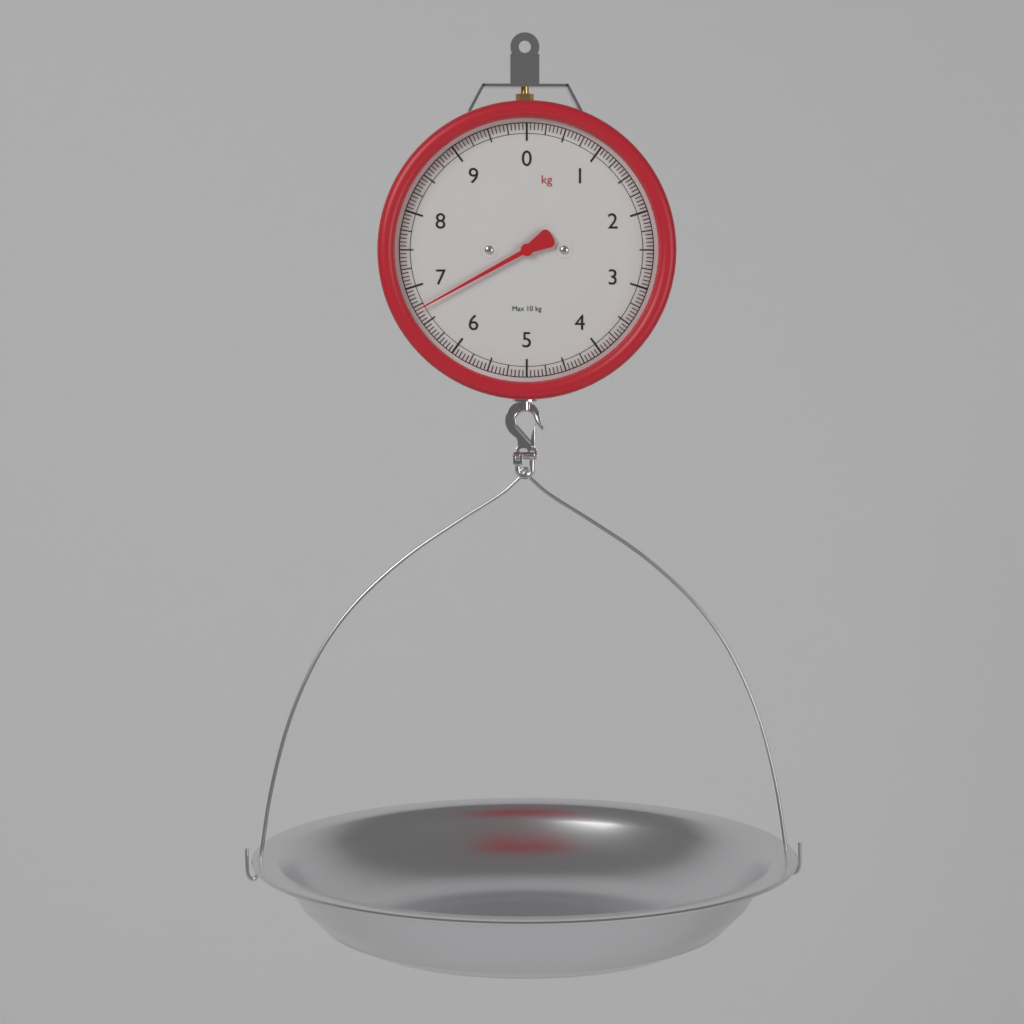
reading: 6.70 kg
